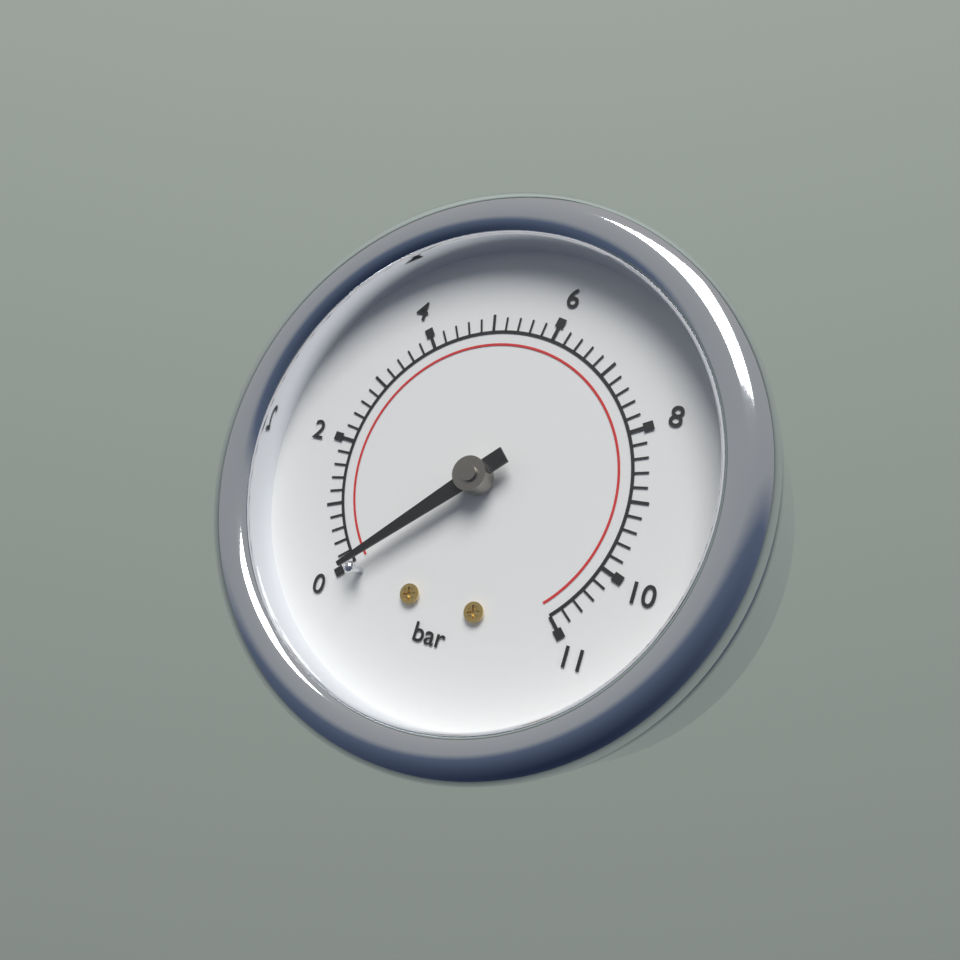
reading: 0.0 bar
